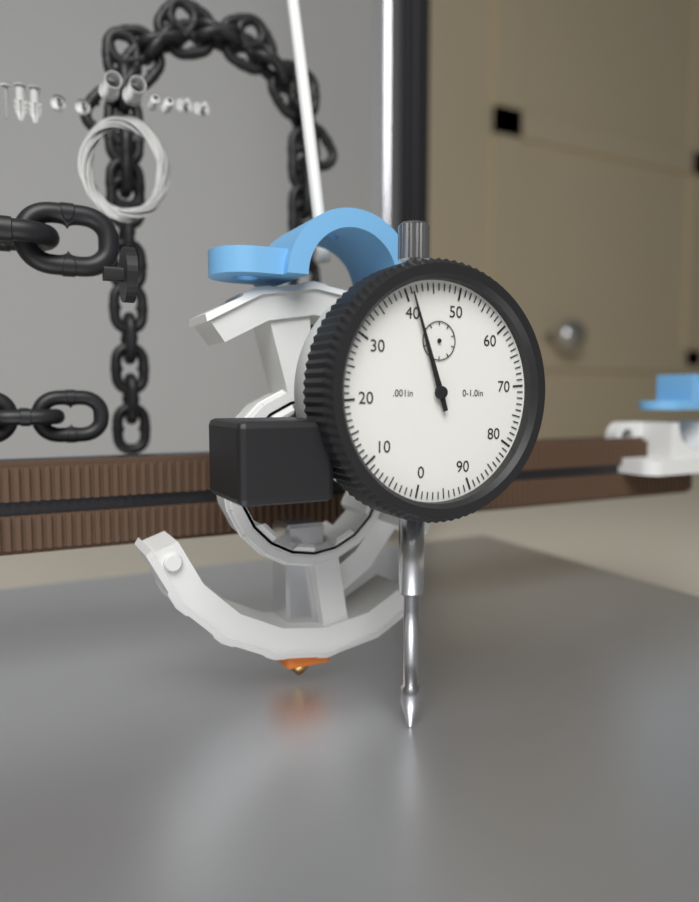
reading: 0.041 in
